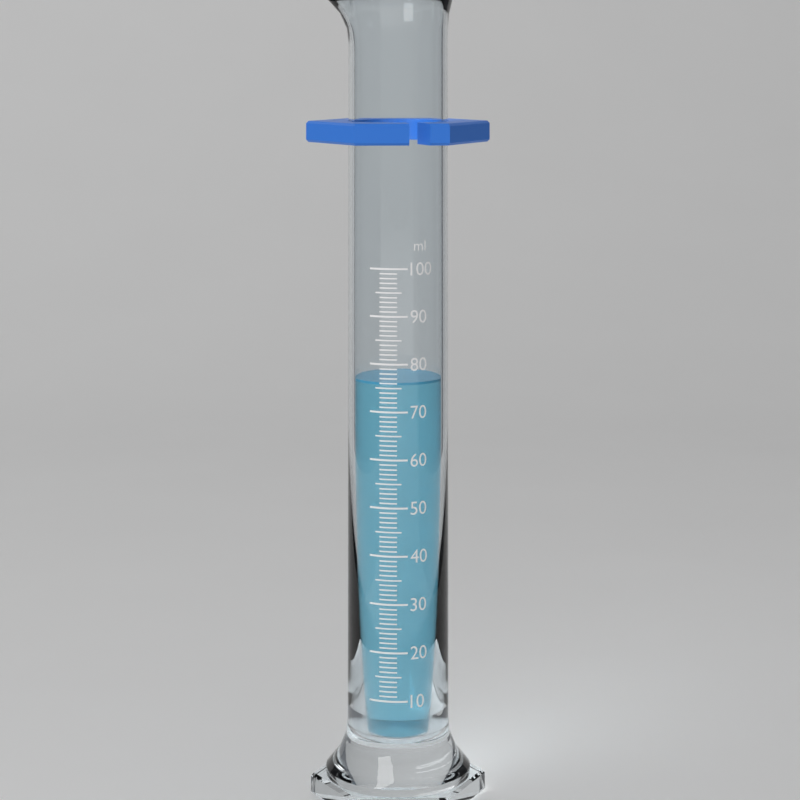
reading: 76 ml
